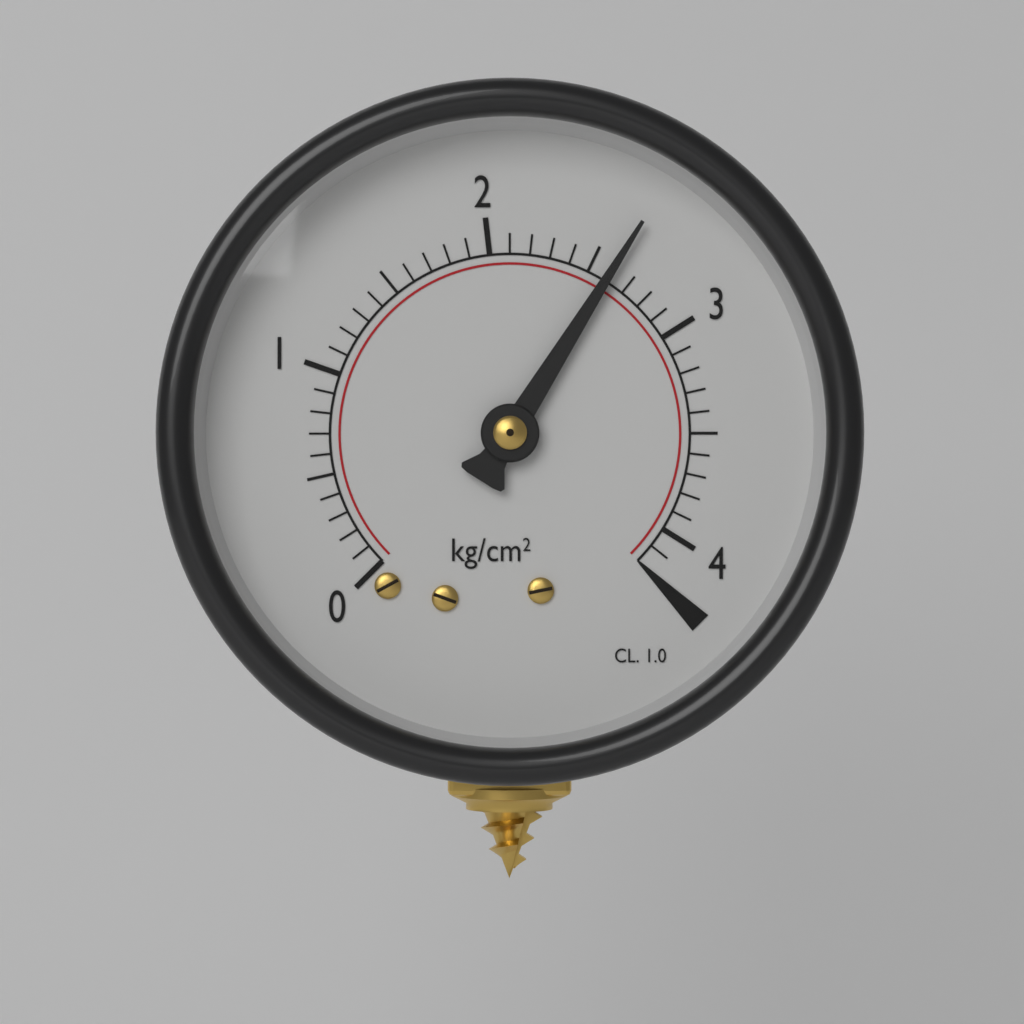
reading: 2.6 kg/cm²
